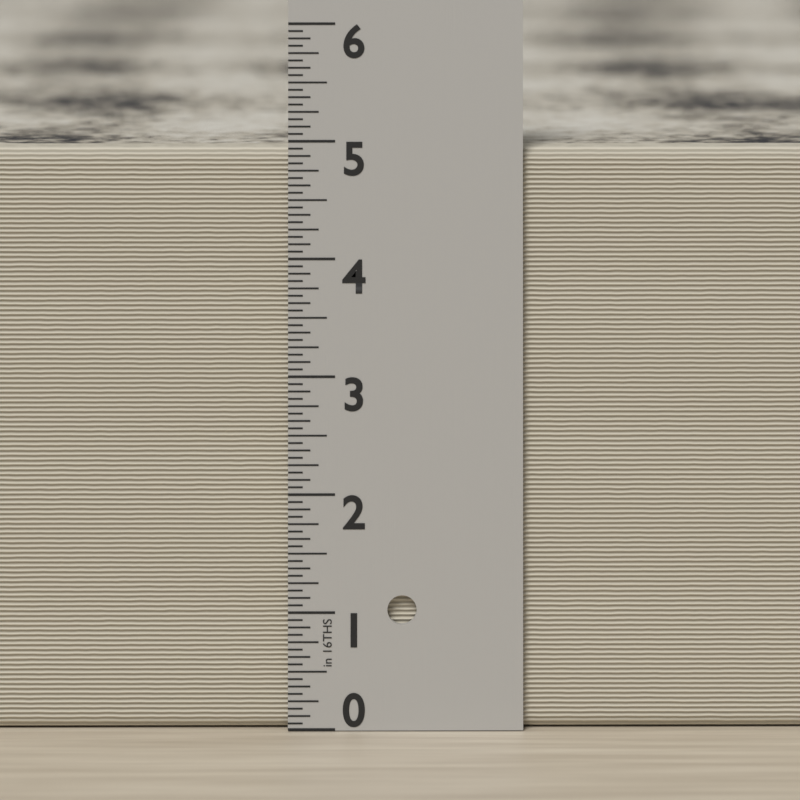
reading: 4.9375 in
